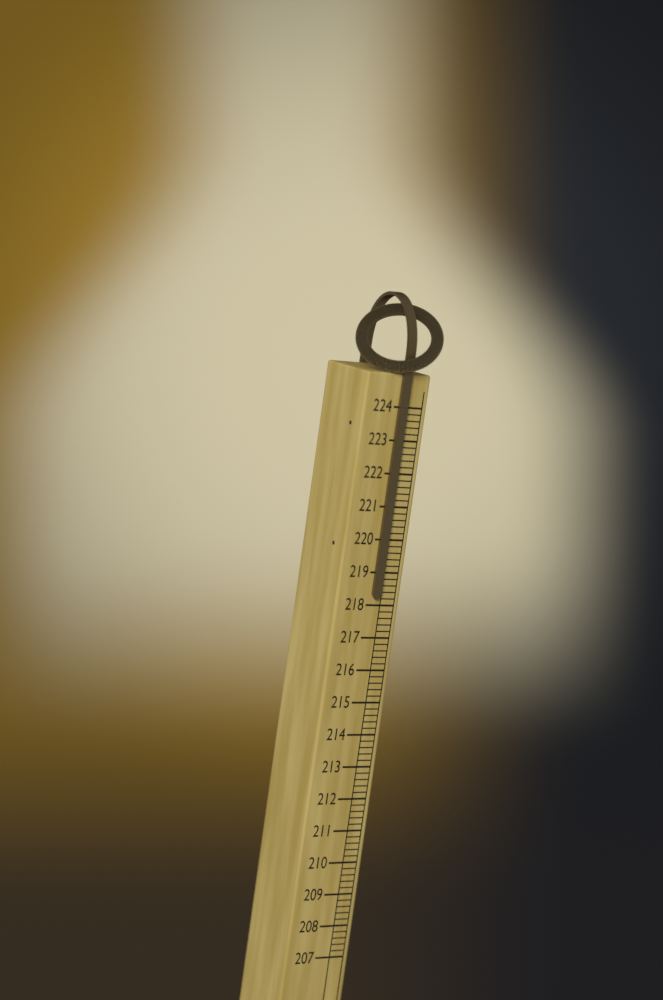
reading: 218.2 (no unit)
